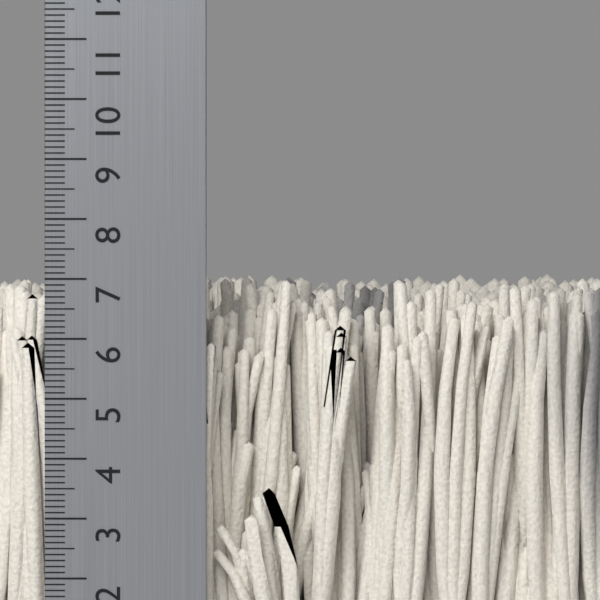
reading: 7.1 cm
